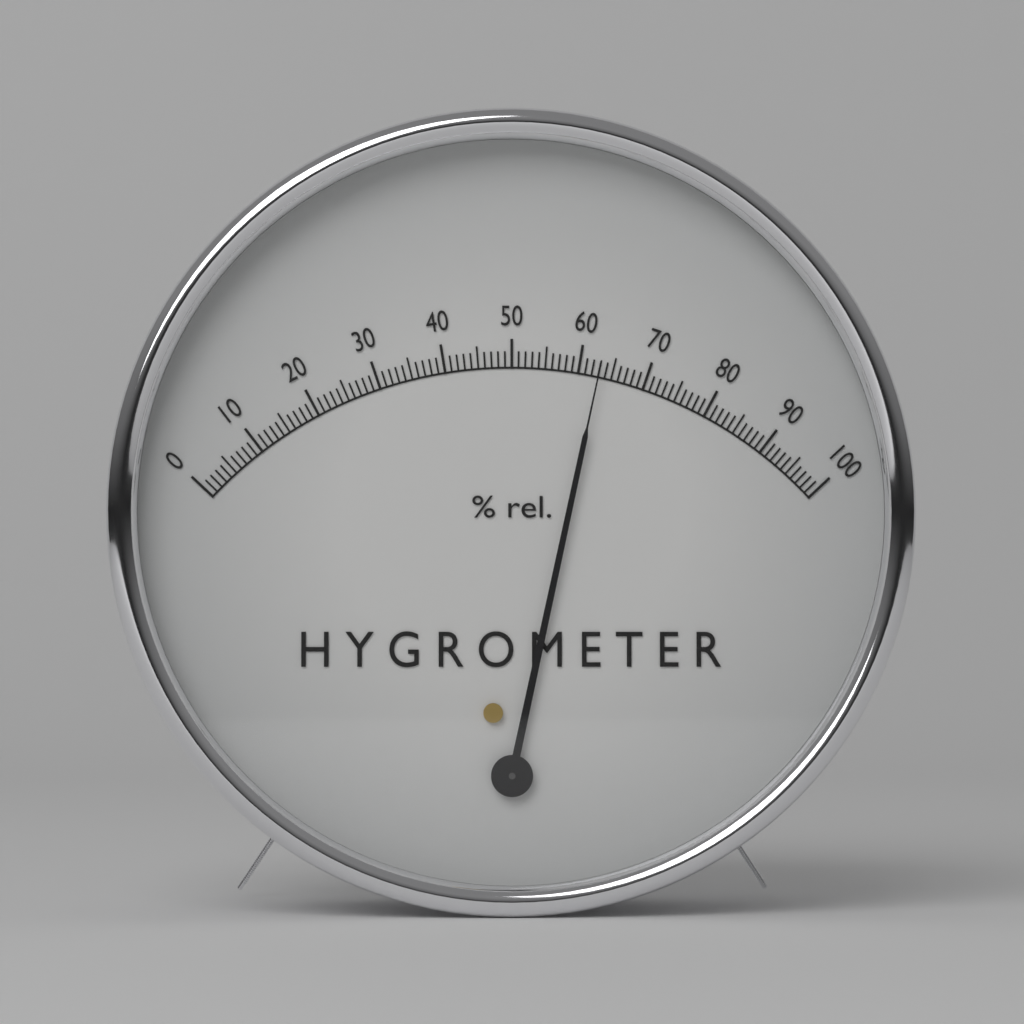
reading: 63 %
